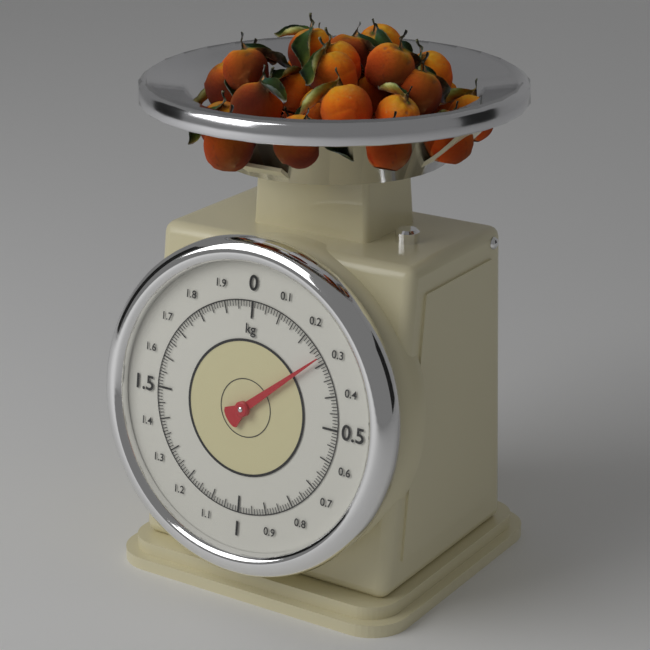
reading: 0.28 kg
